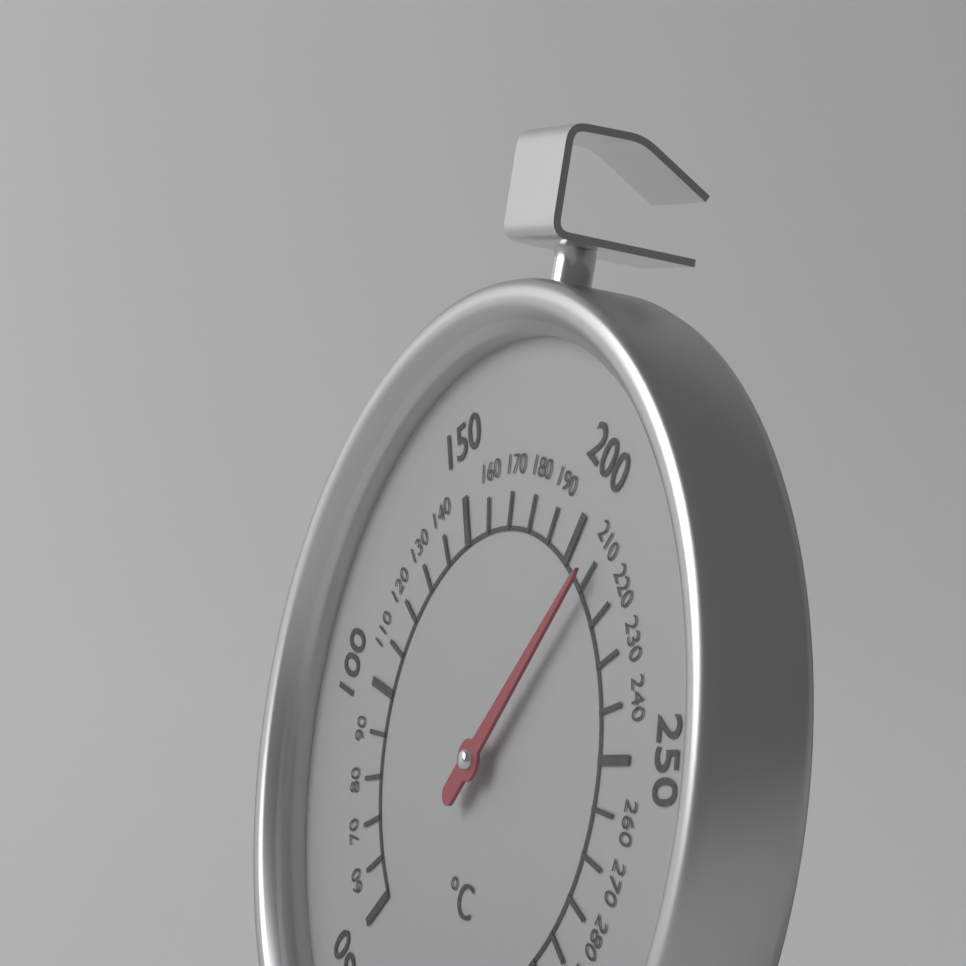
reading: 210 °C
